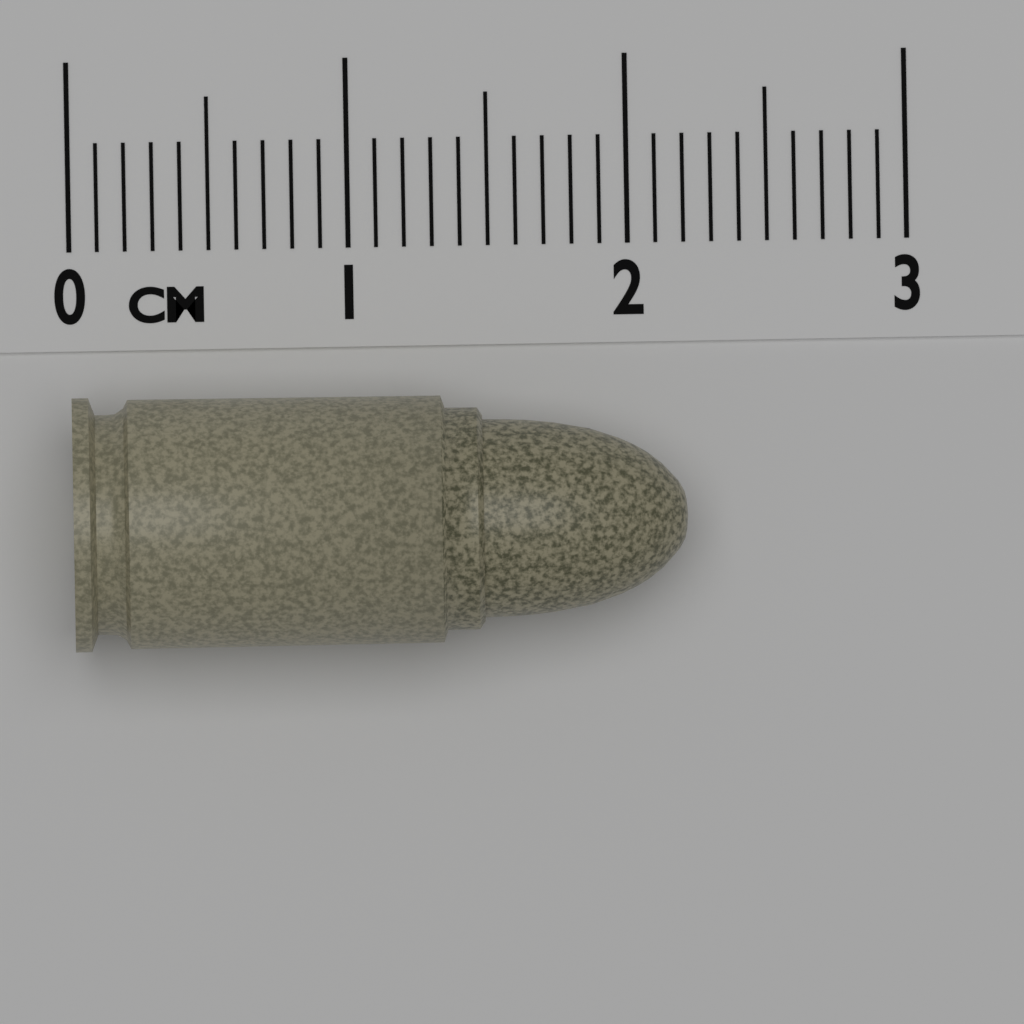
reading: 2.2 cm
